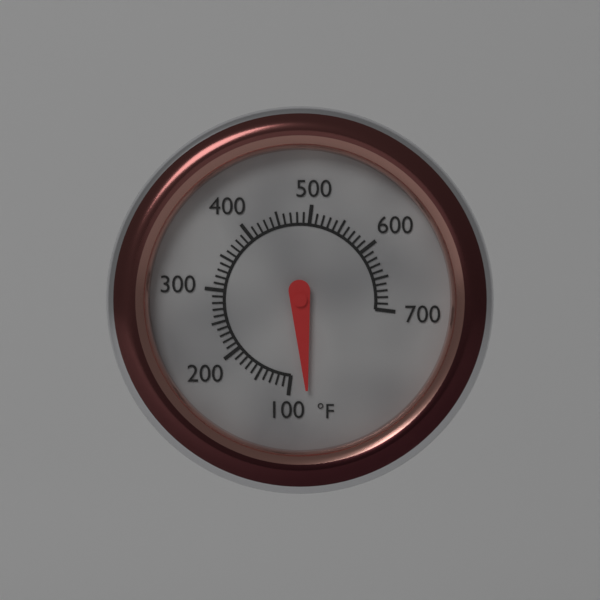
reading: 75 °F
